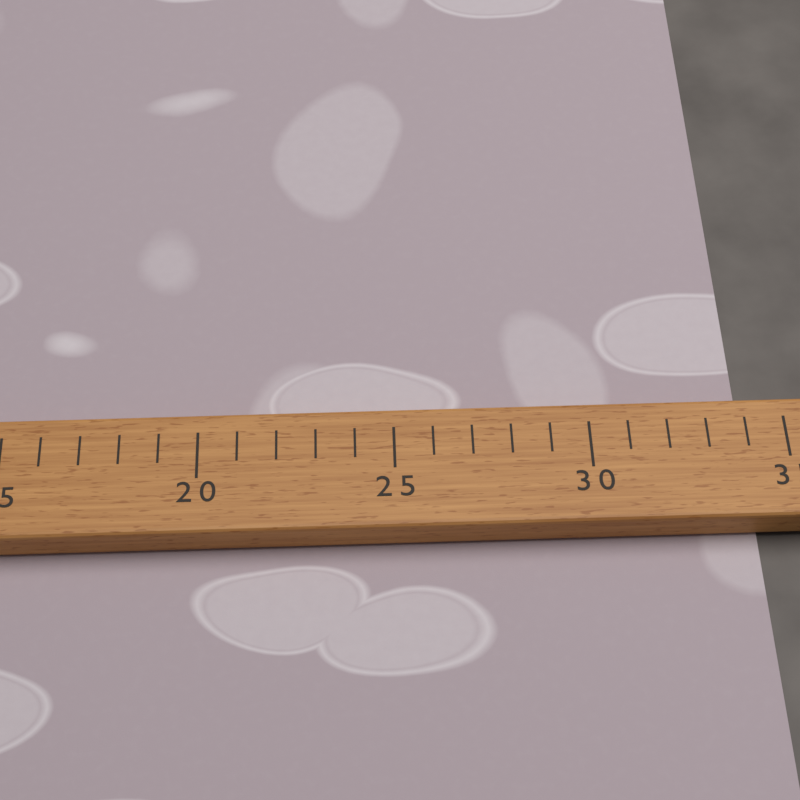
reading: 34 (no unit)
